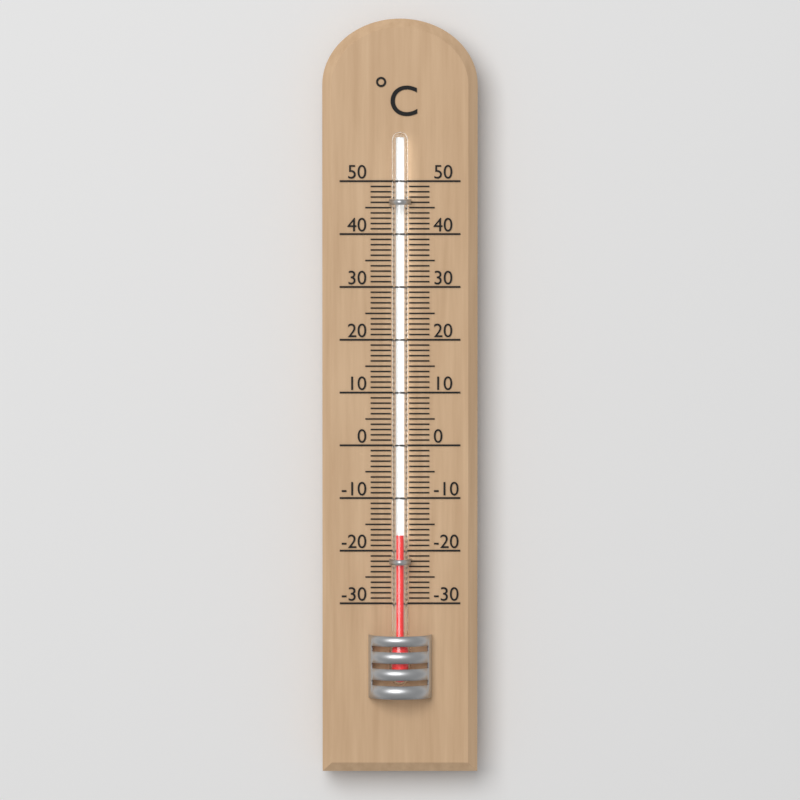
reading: -17 °C
